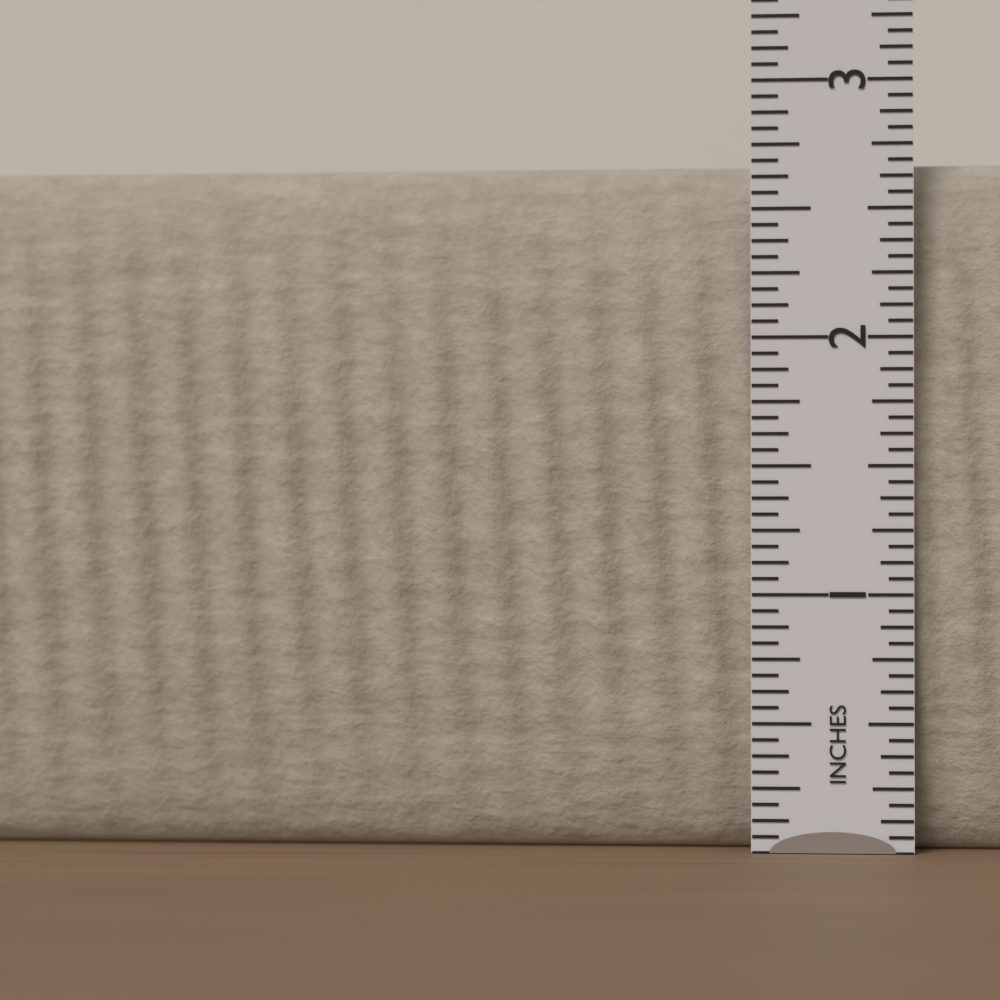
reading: 2.6875 in
